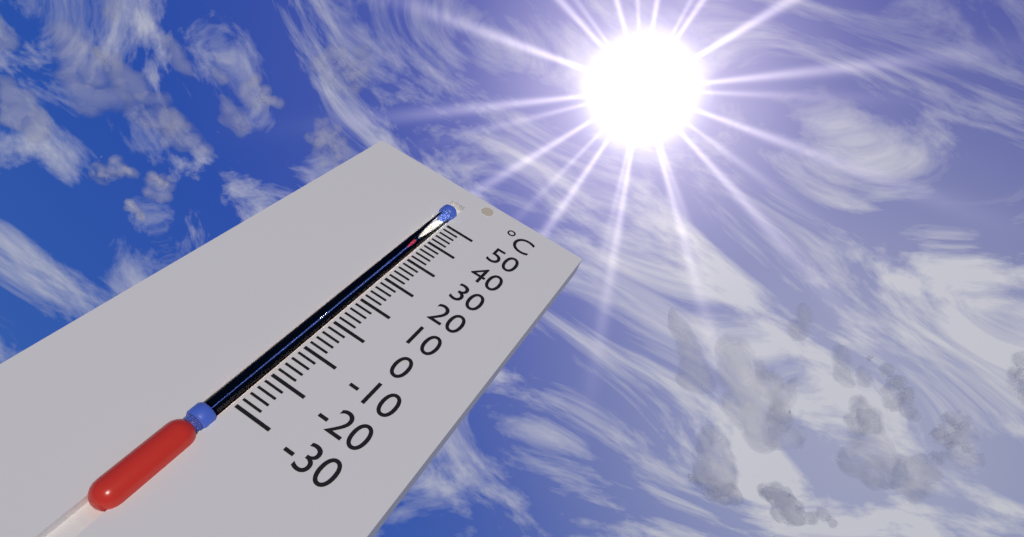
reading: 38 °C
